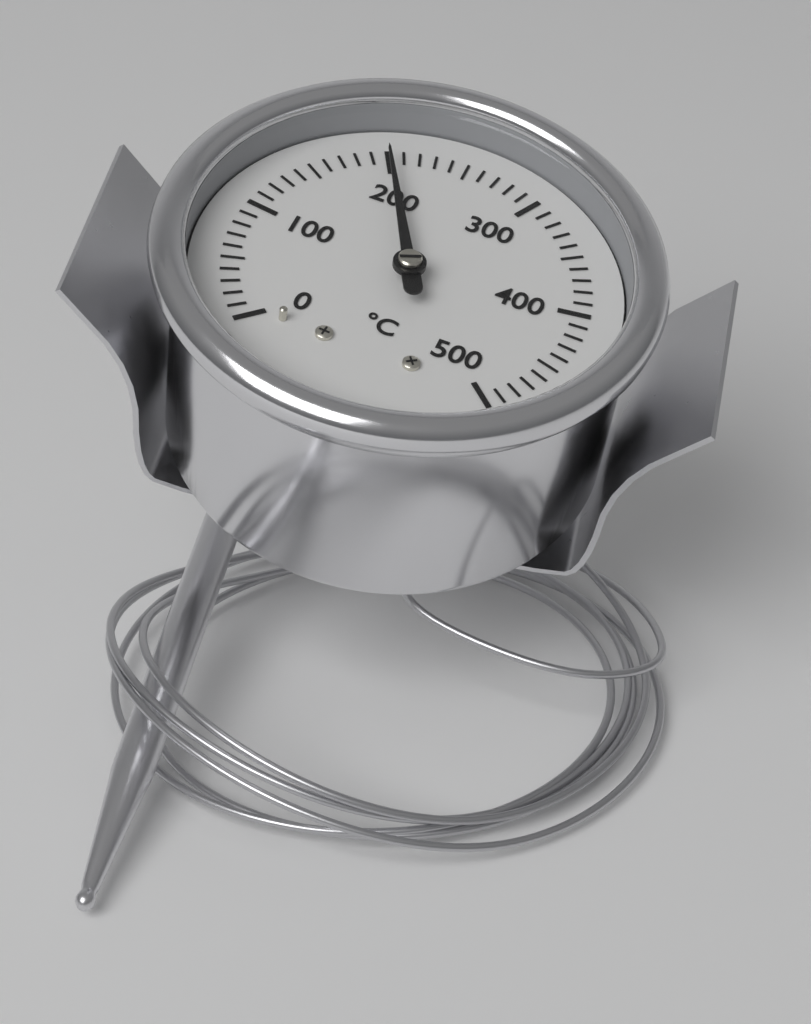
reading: 200 °C
